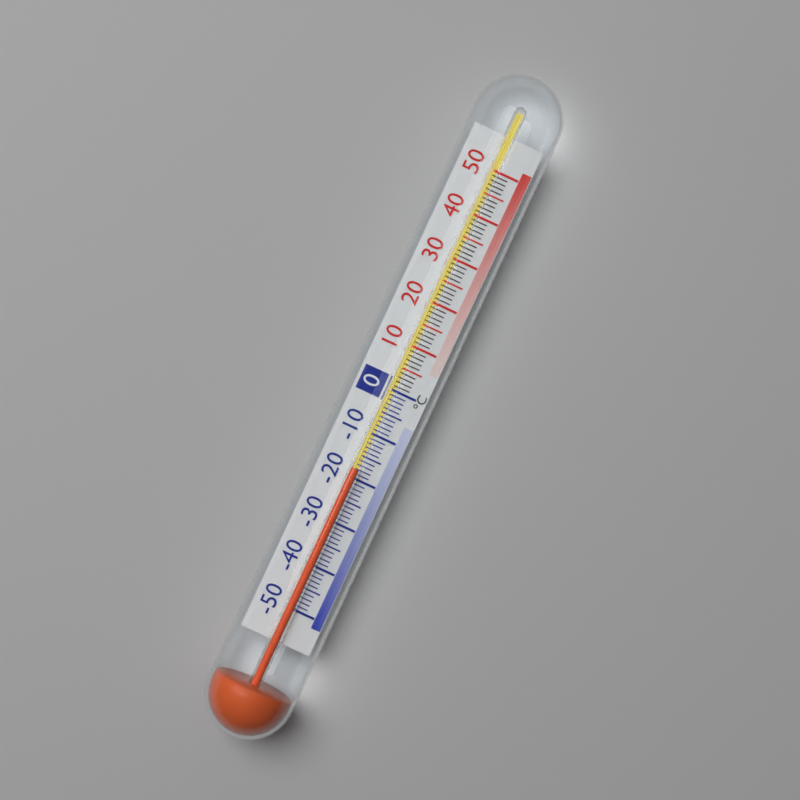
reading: -18 °C
